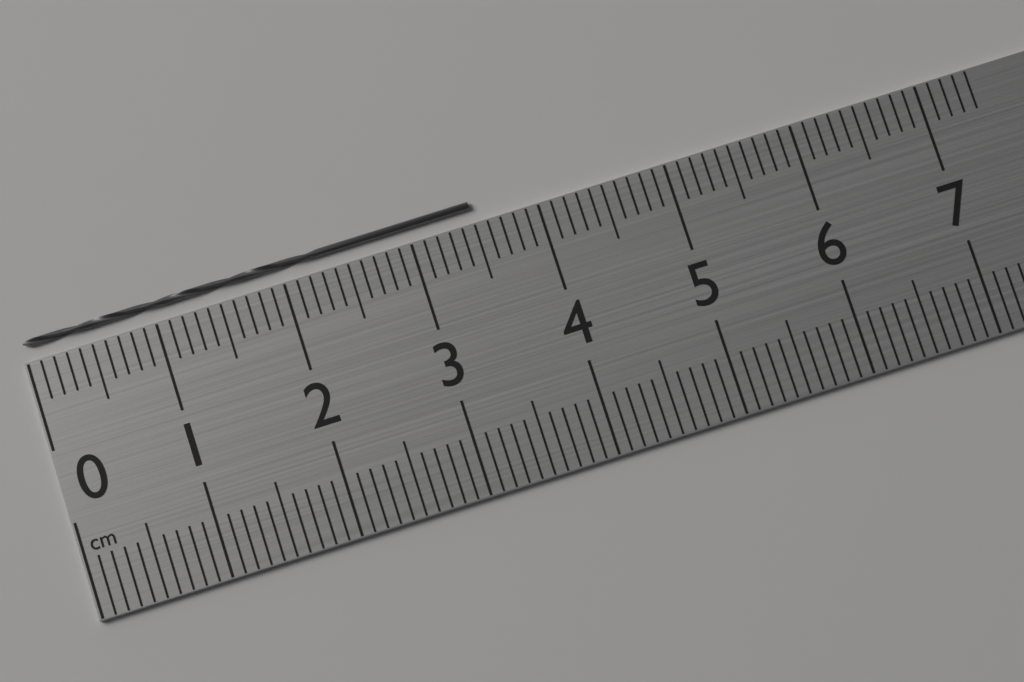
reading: 3.5 cm
